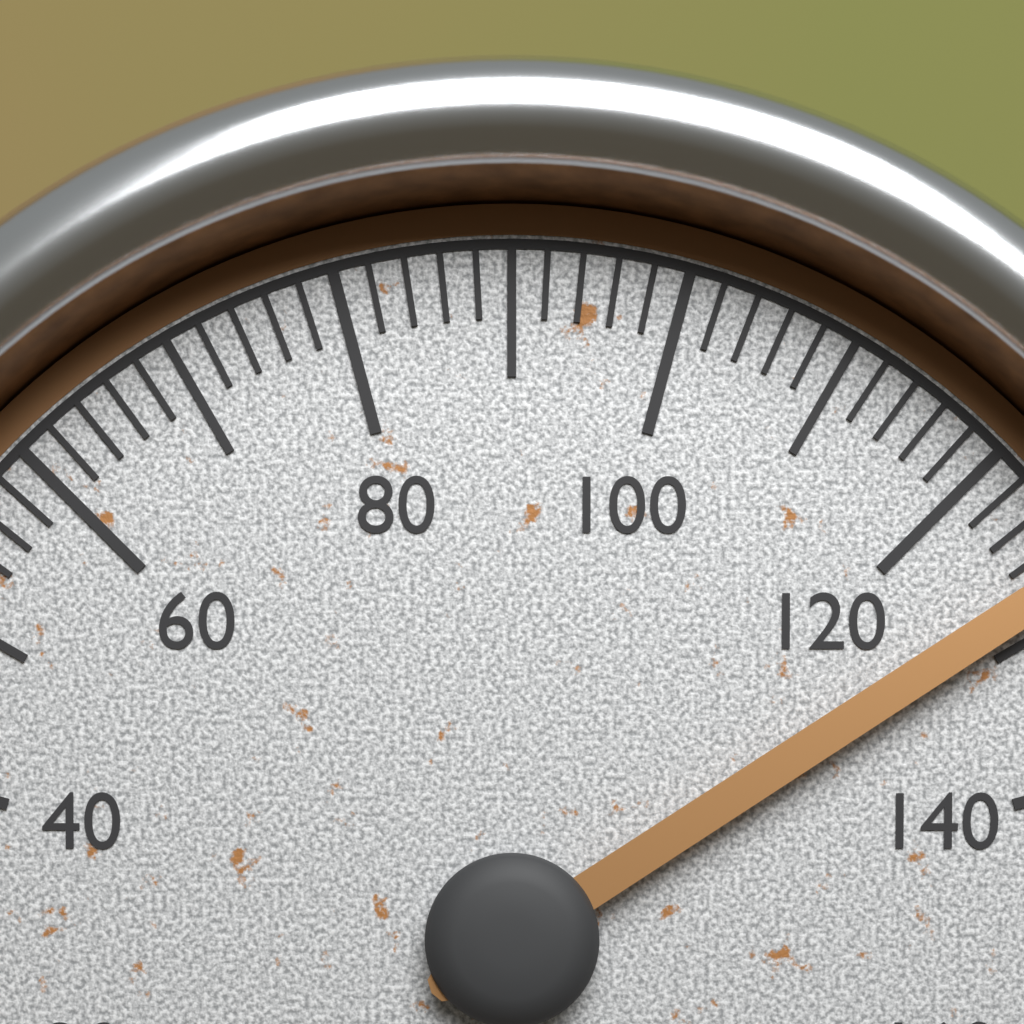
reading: 128 (no unit)
